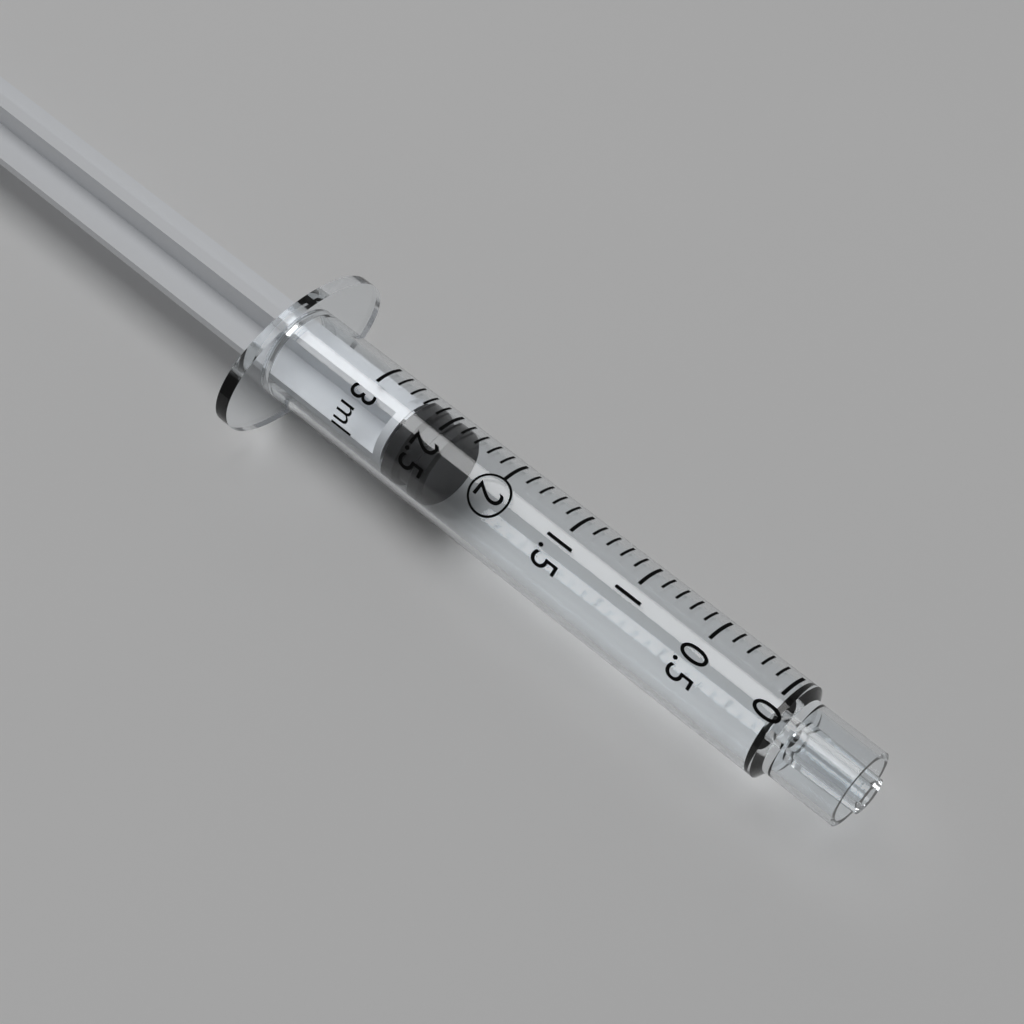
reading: 2.4 ml
